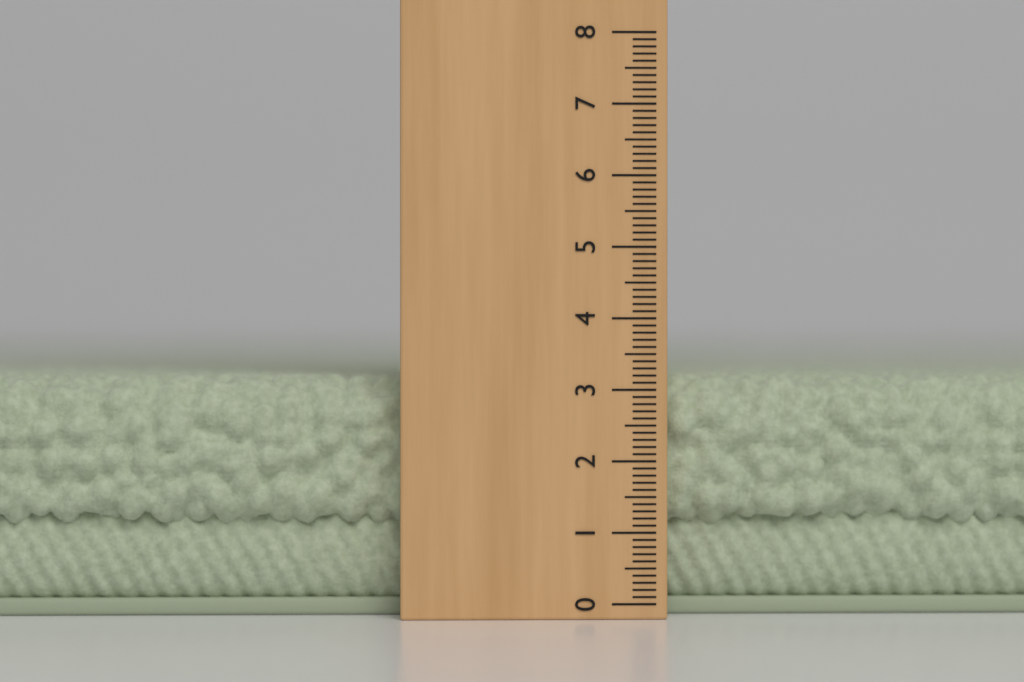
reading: 3.2 (no unit)
